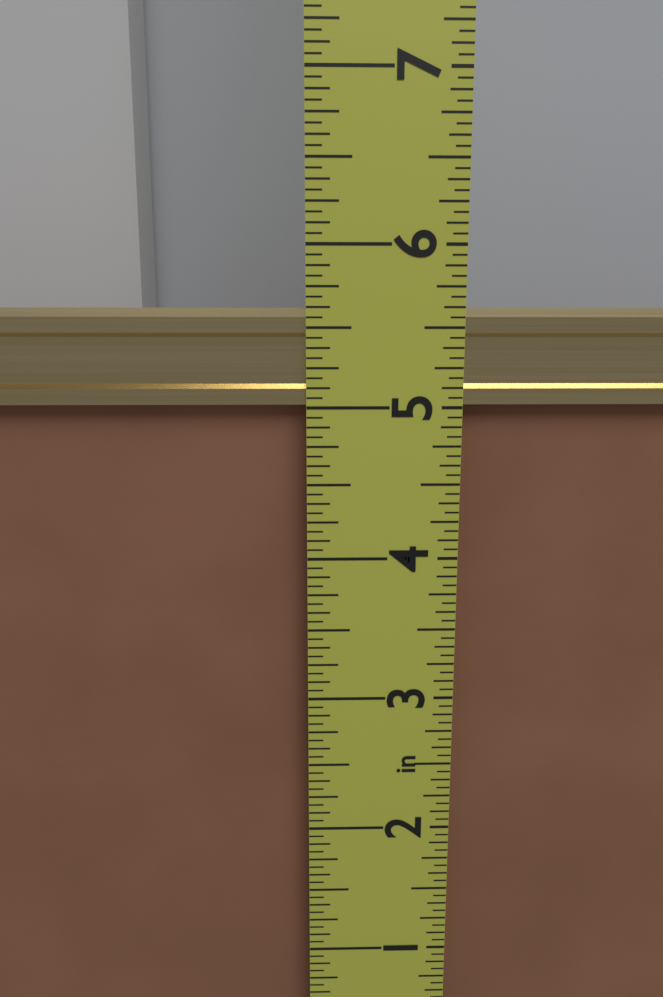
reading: 5.6250 in
